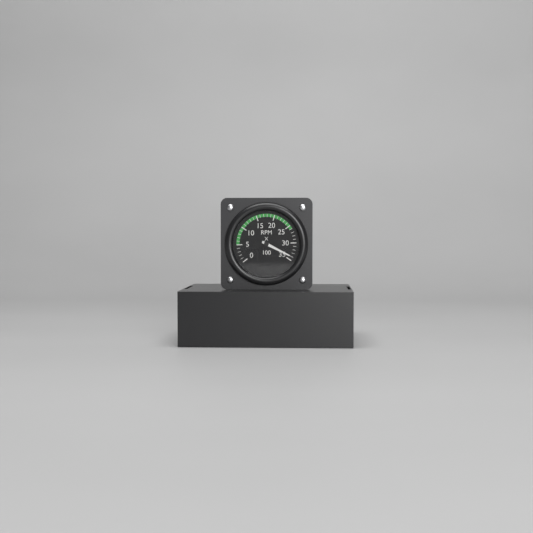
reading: 34 RPM x 100
